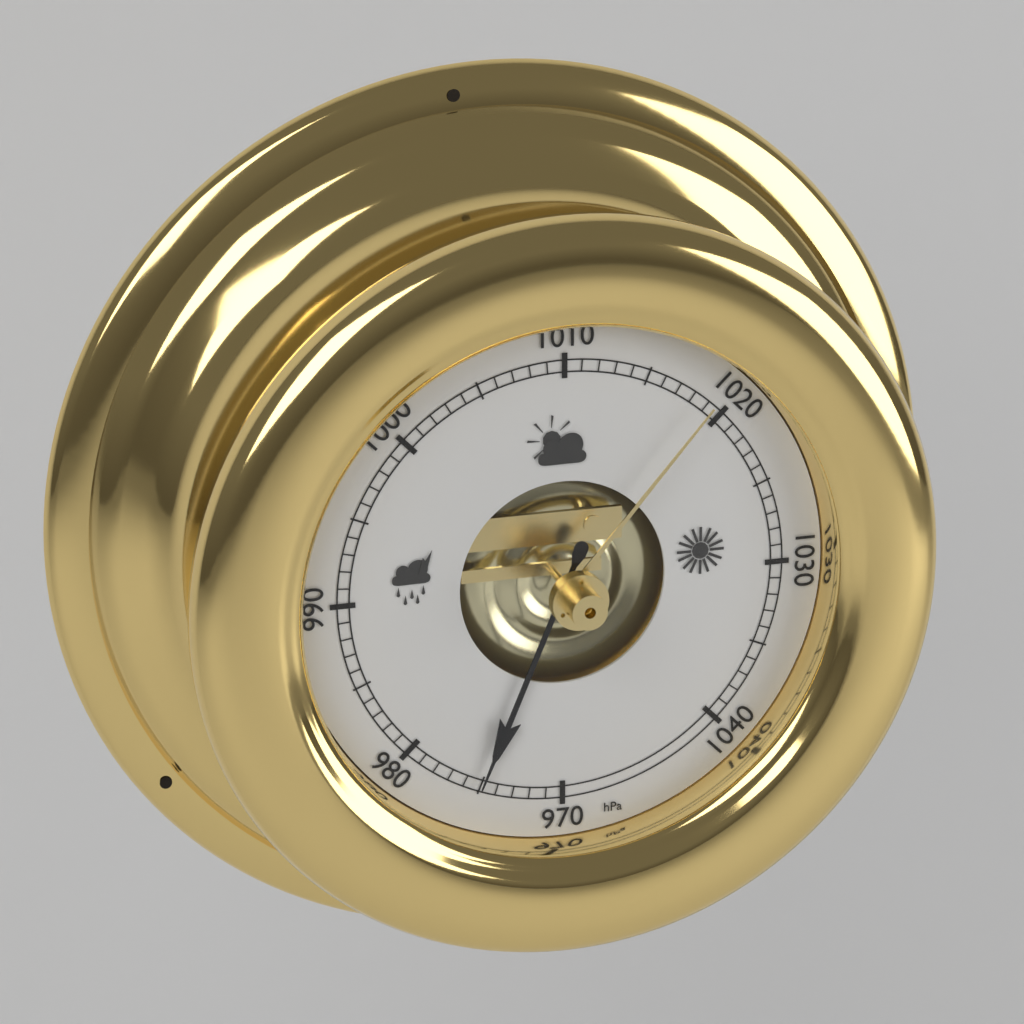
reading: 975 hPa
